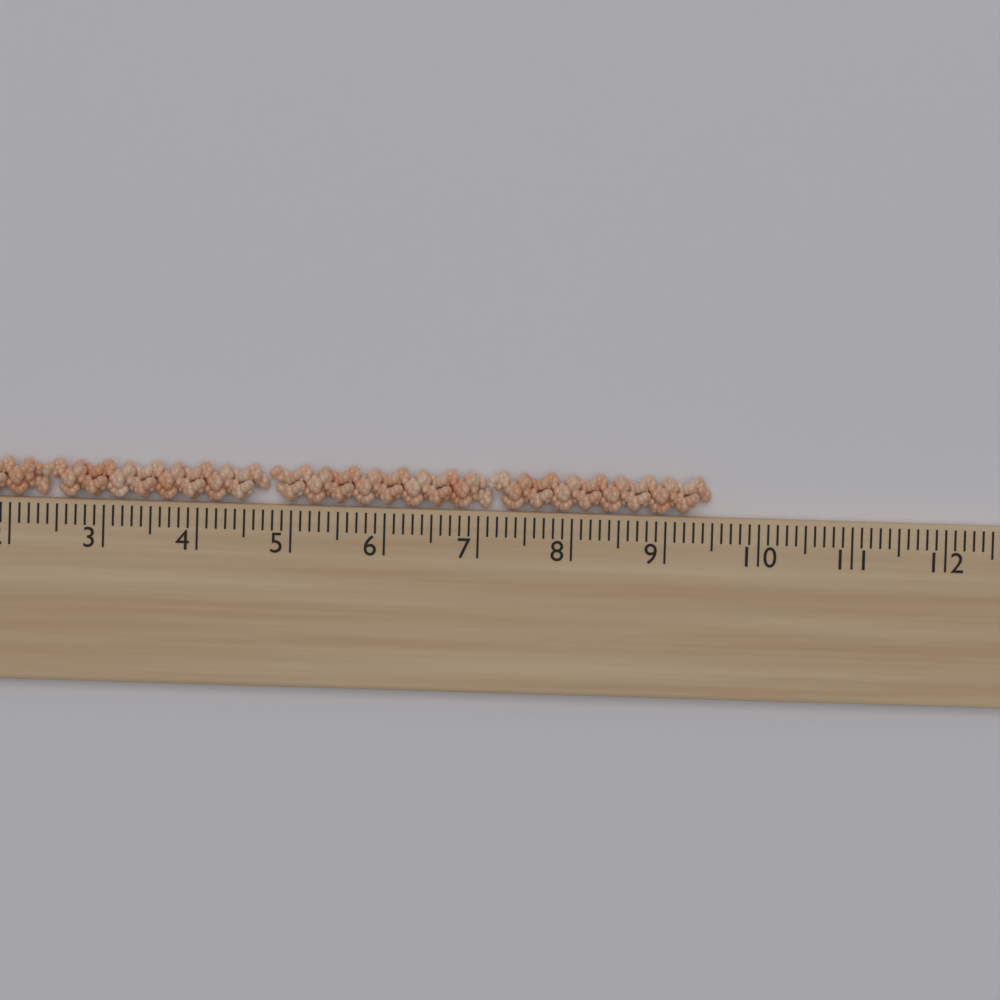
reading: 9.5 cm
